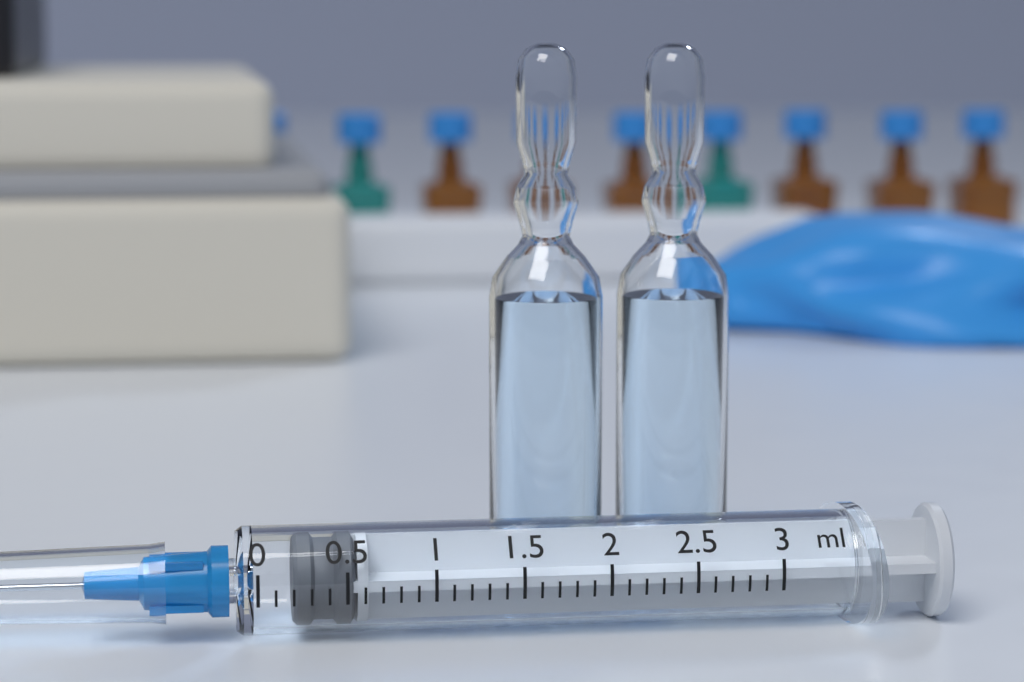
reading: 0.2 ml
